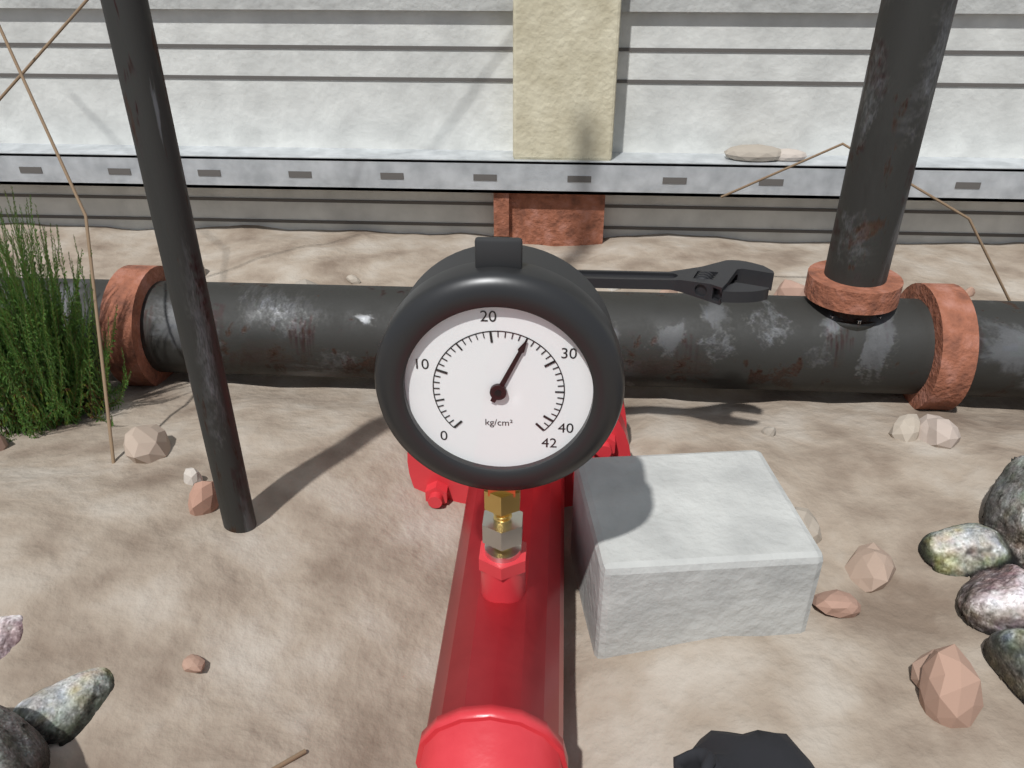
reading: 25 kg/cm²
